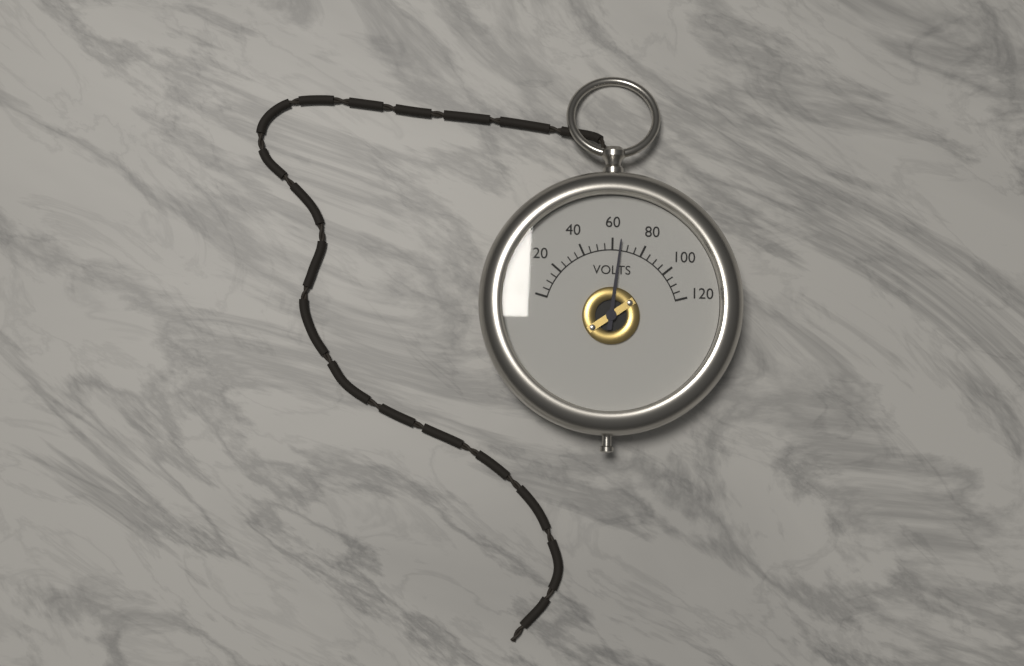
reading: 65 V
